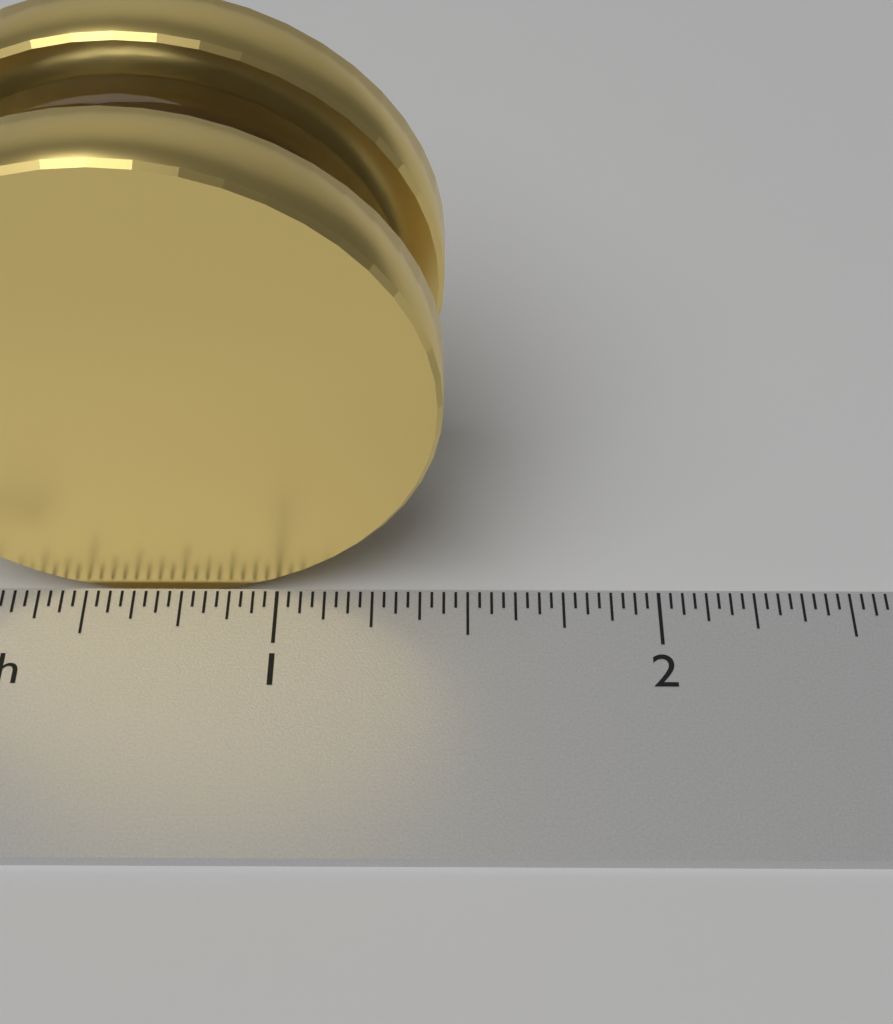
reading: 1.43750 inch
